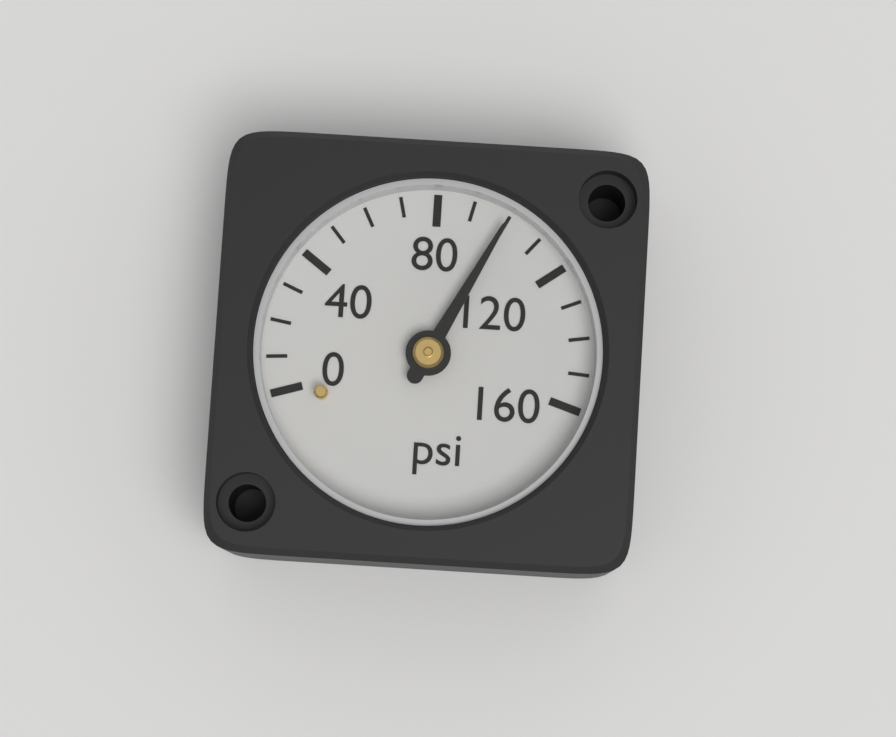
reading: 100 psi
